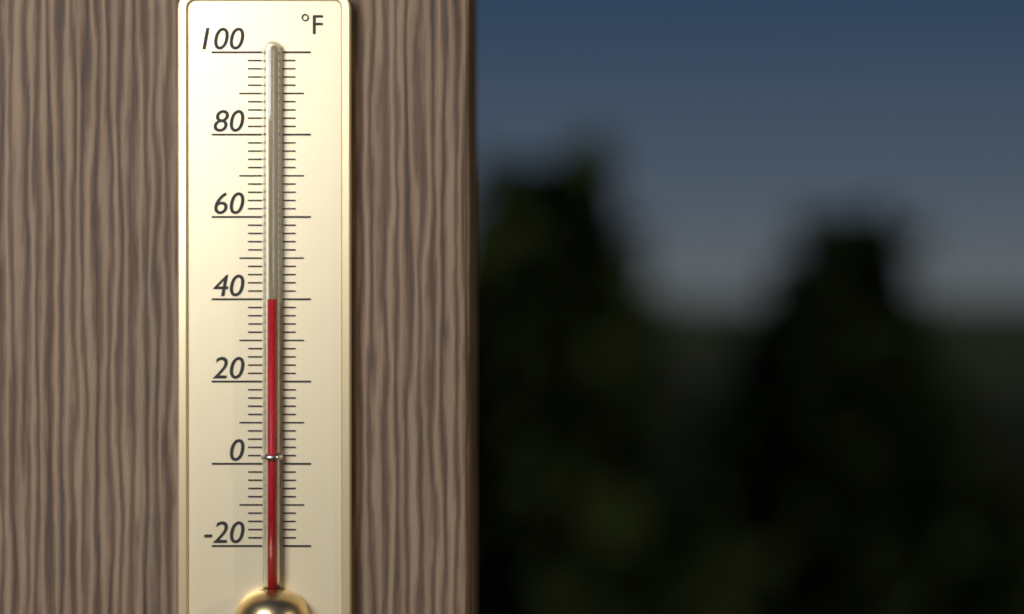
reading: 40 °F
